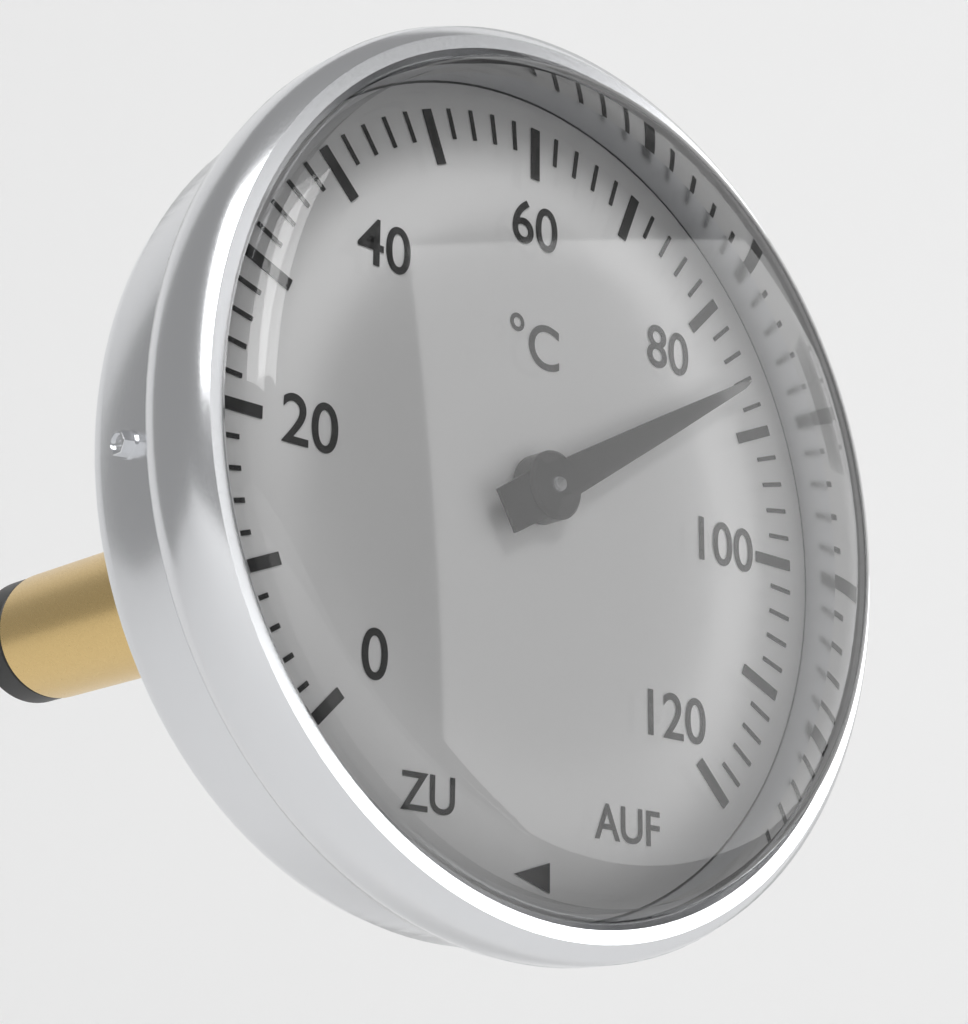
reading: 86 °C
